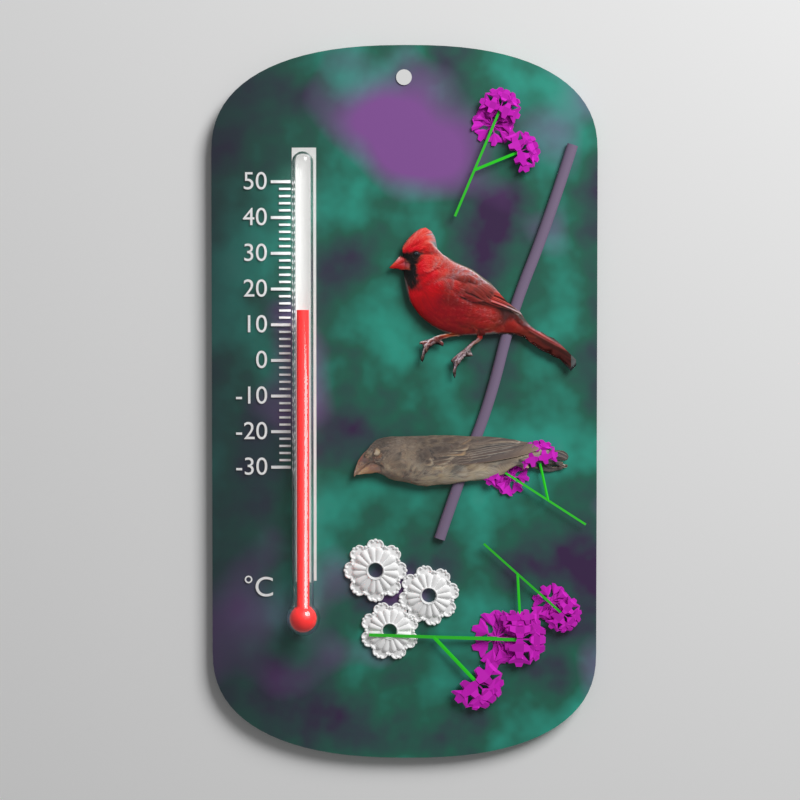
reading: 14 °C
